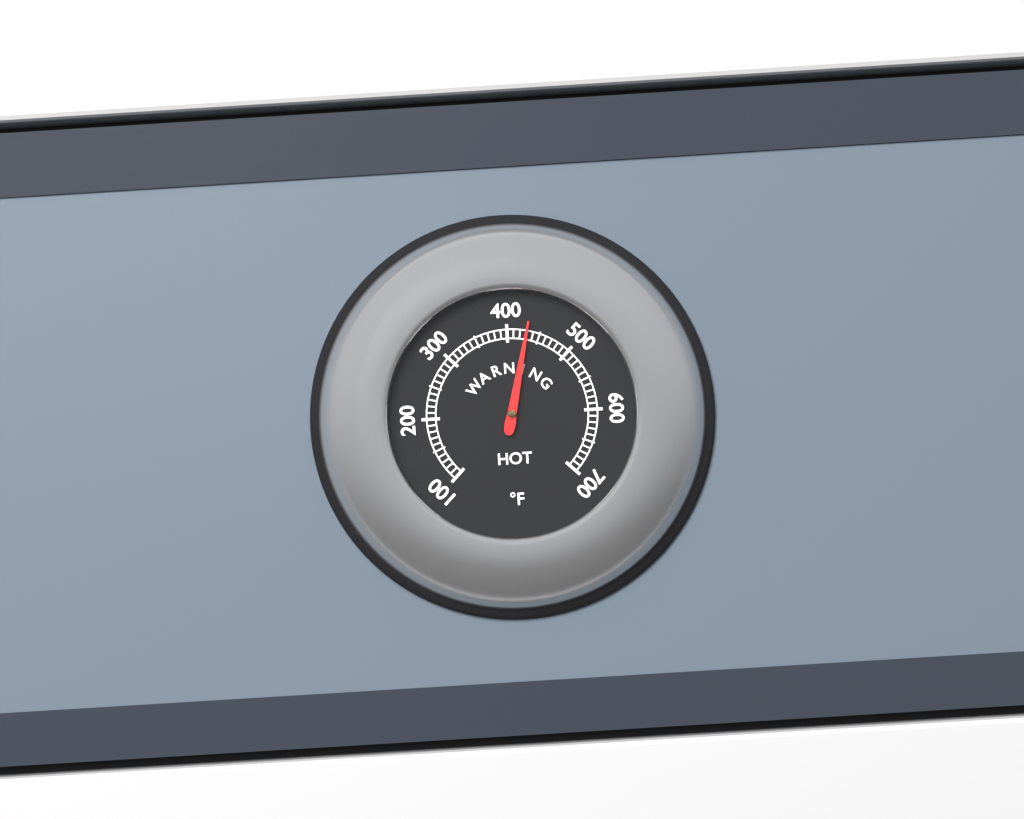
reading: 430 °F
